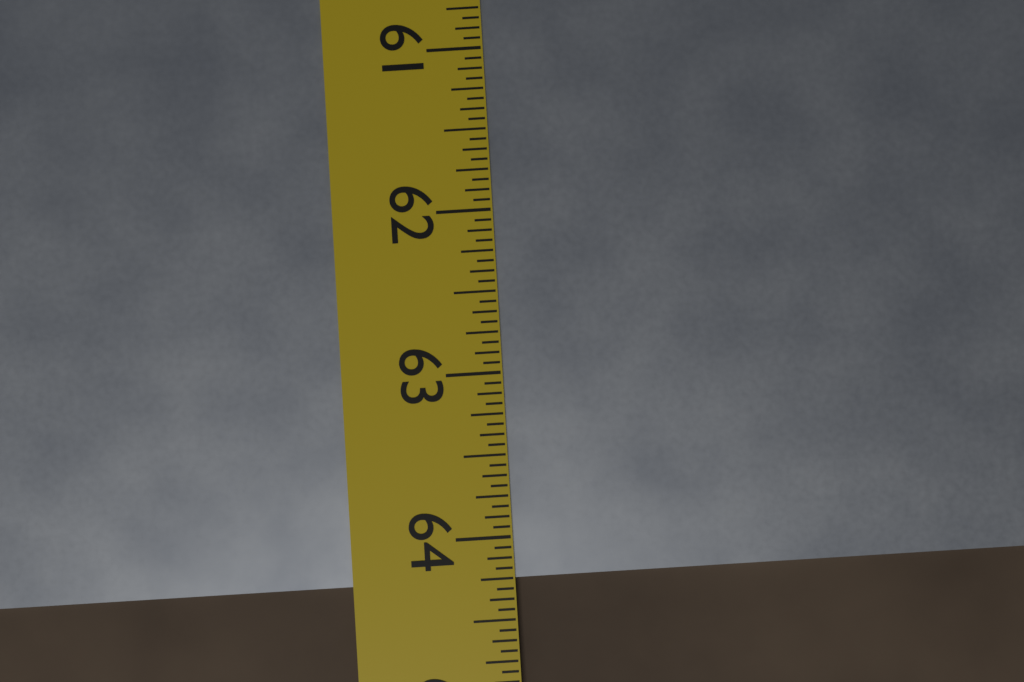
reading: 64.2500 in
